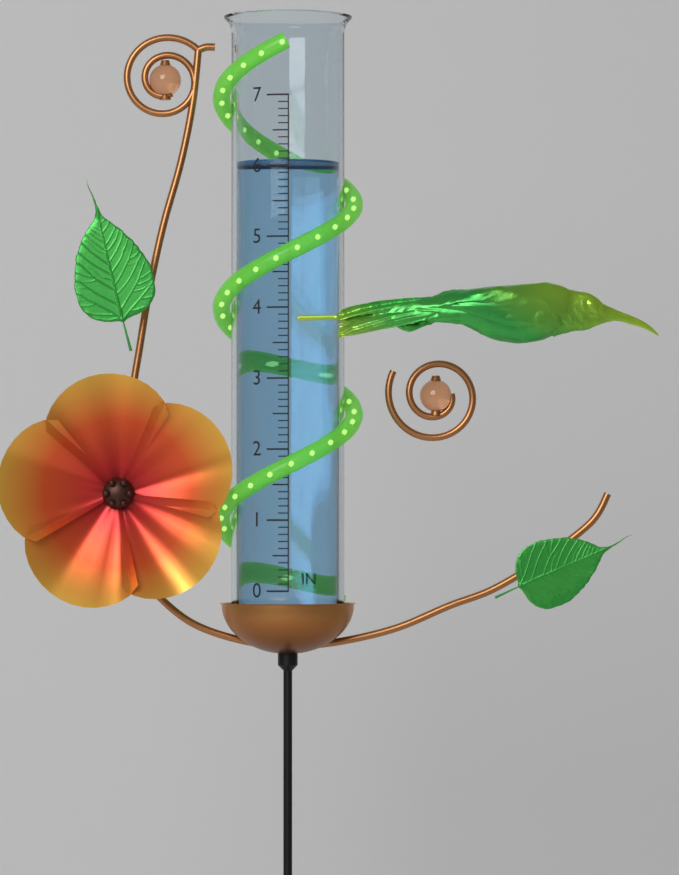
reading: 6.1 in
